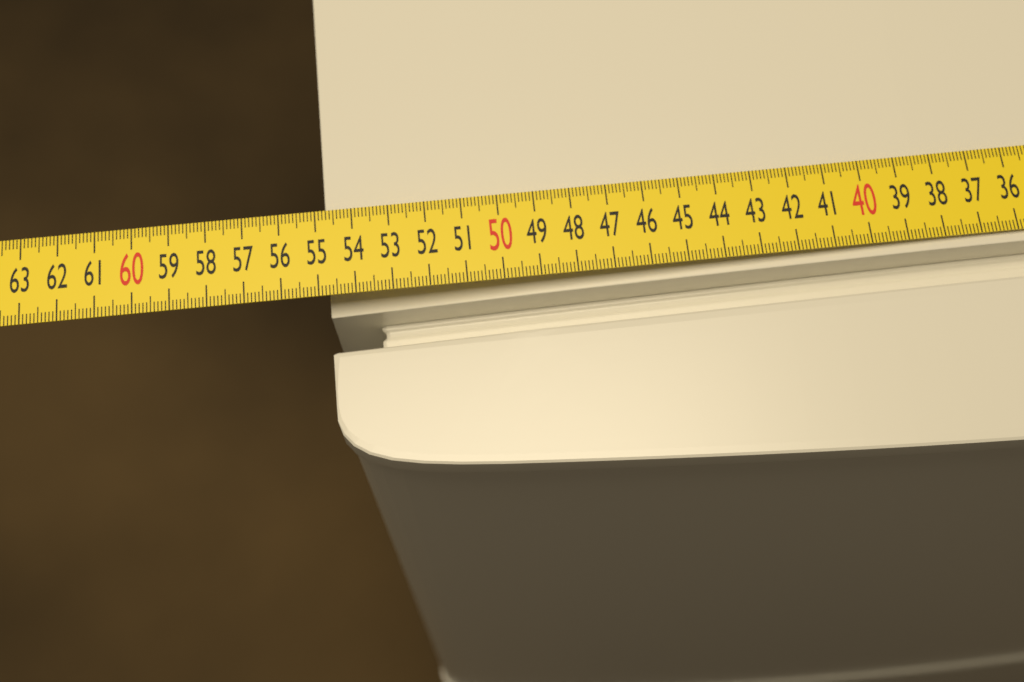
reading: 54.8 cm
